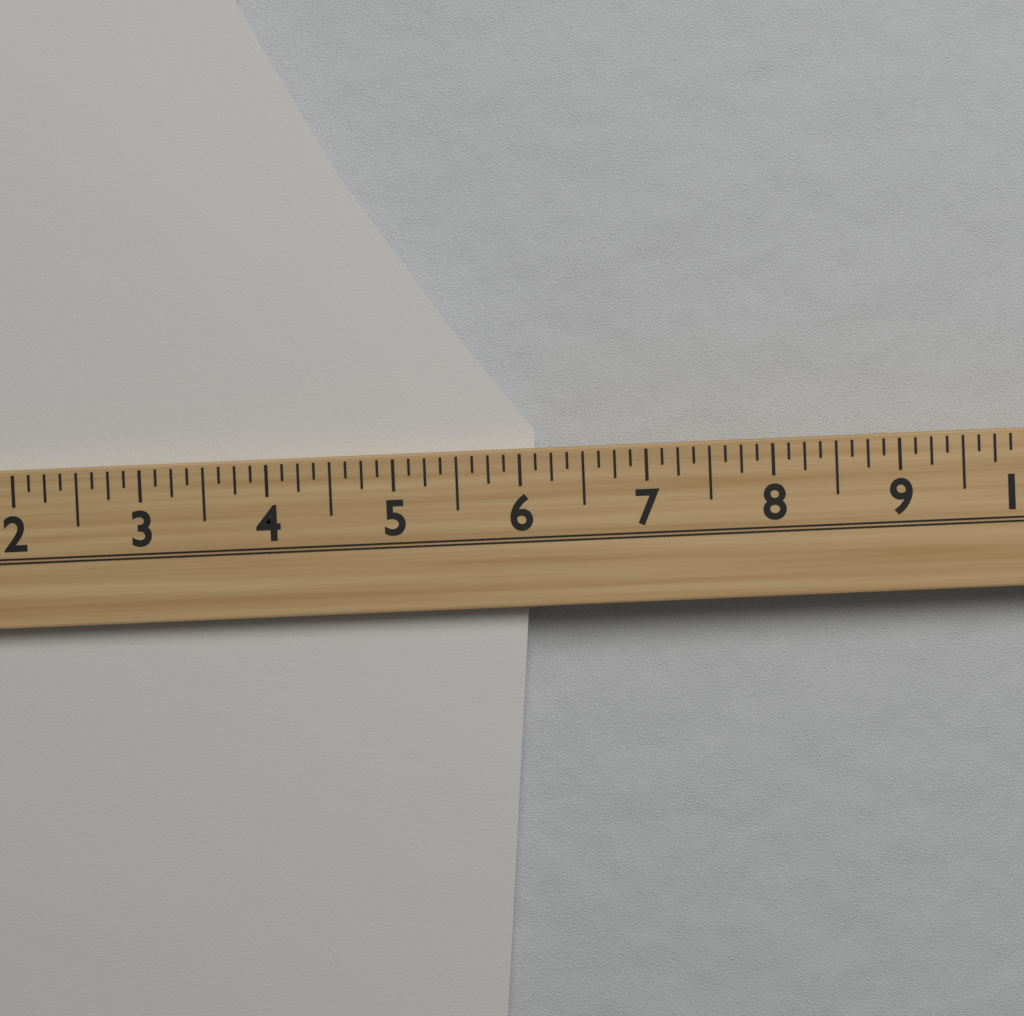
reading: 6.125 (no unit)
